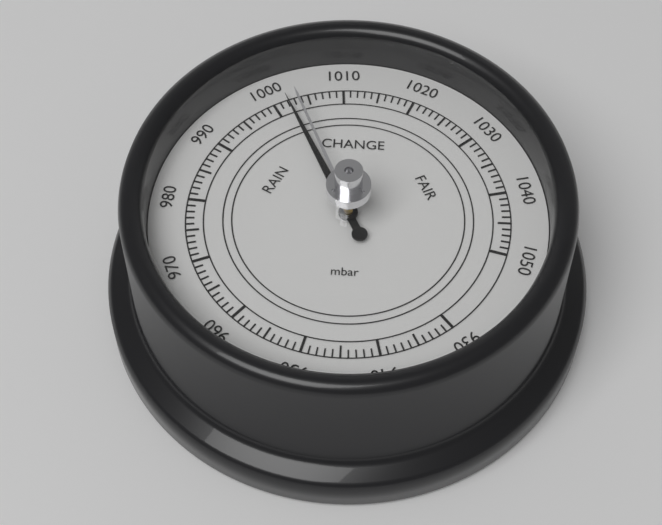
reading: 1002 mbar
